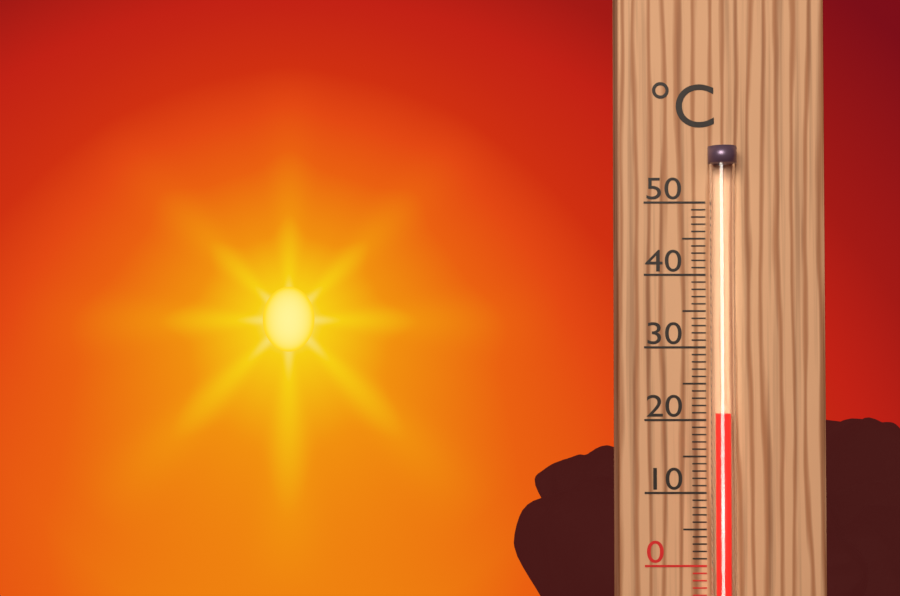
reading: 21 °C
